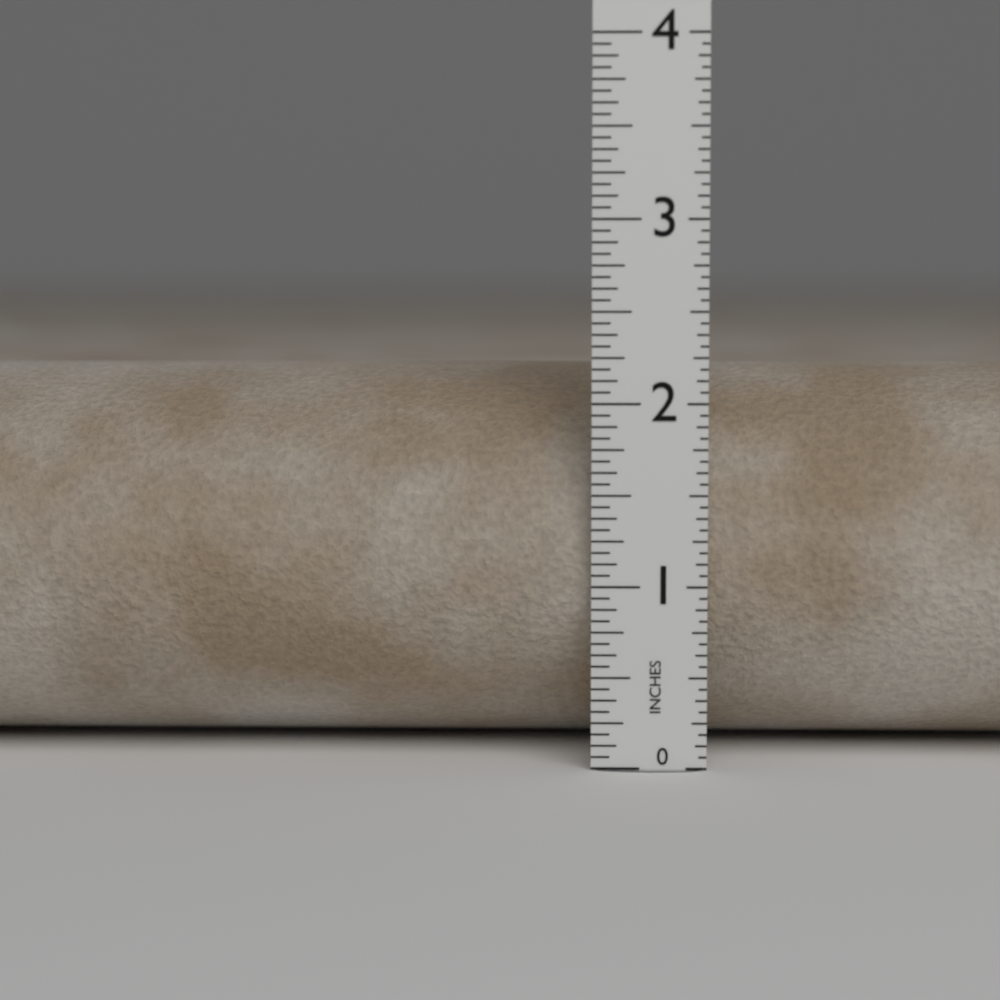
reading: 2.1875 in
